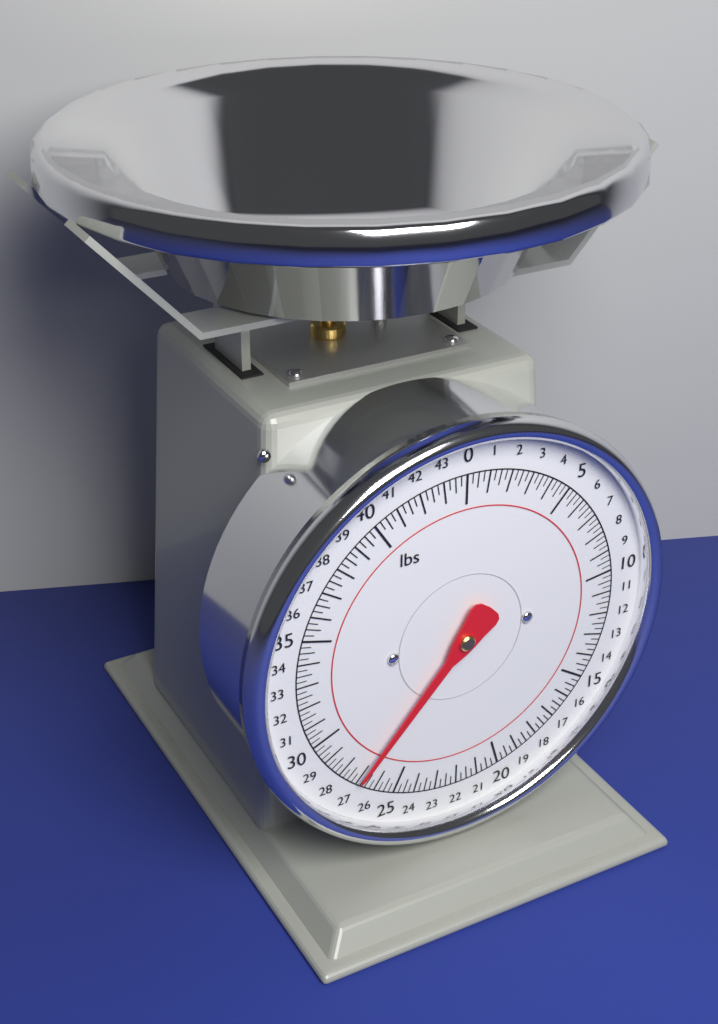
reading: 27.00 lbs
